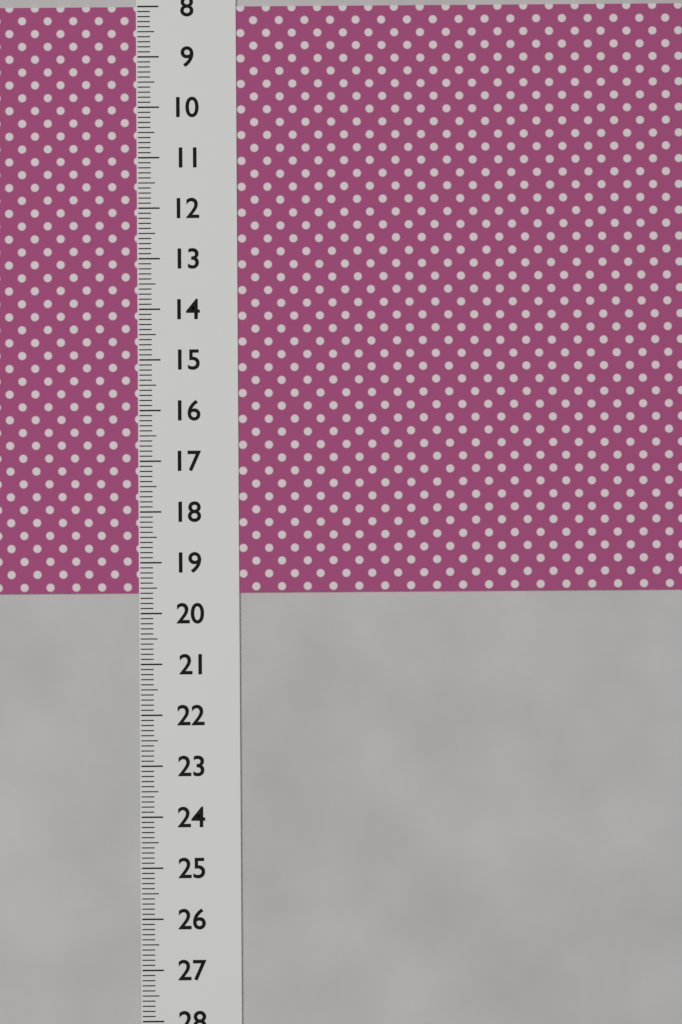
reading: 19.6 (no unit)
